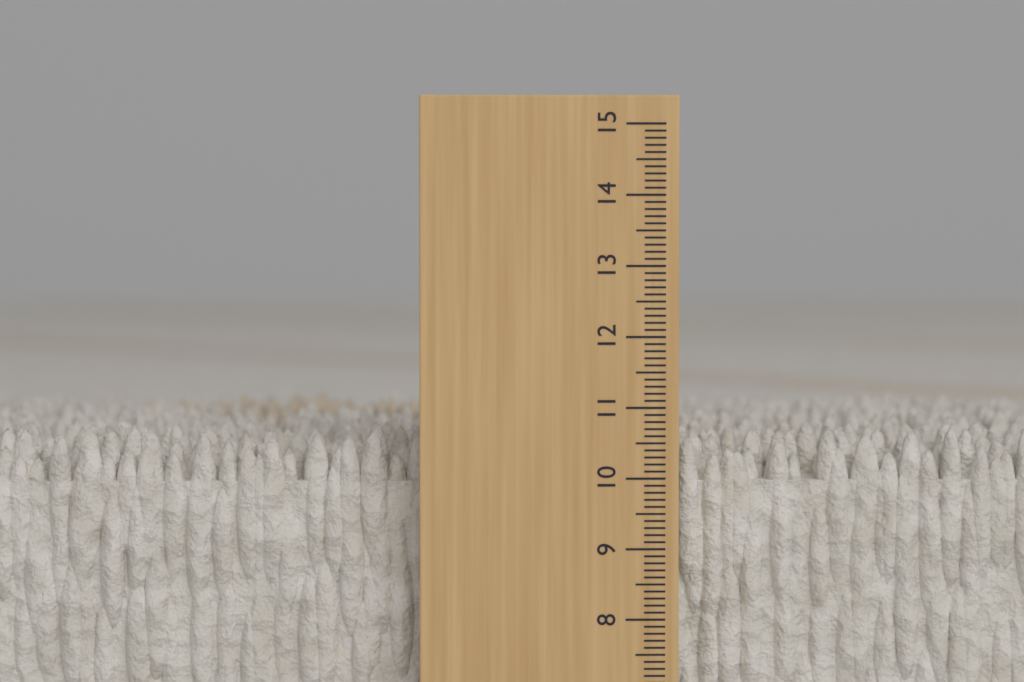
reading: 10.7 cm
